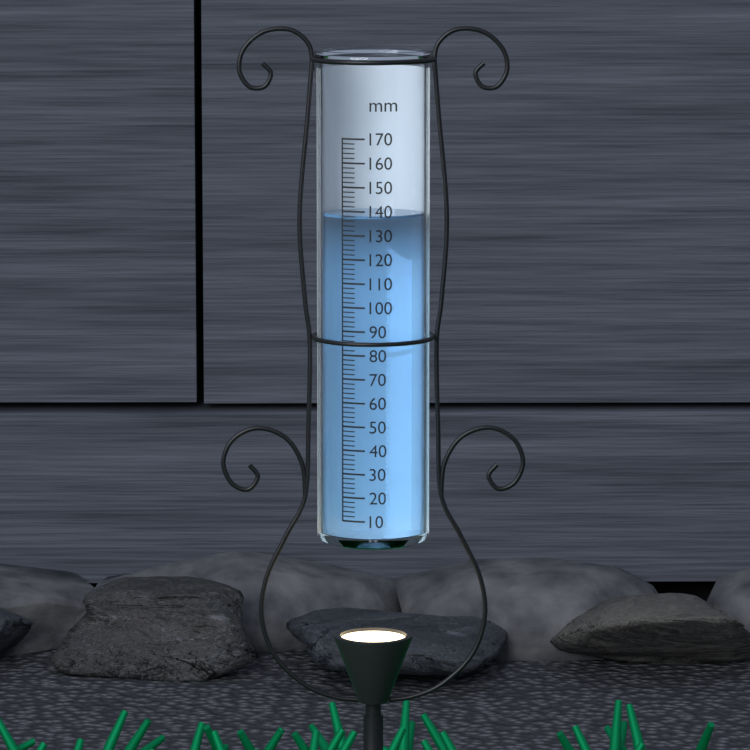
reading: 138 mm
